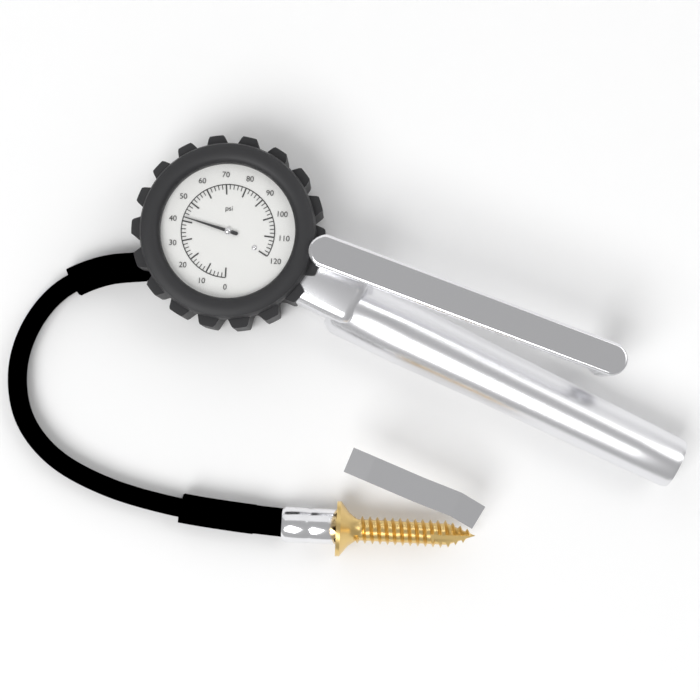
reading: 42 psi
